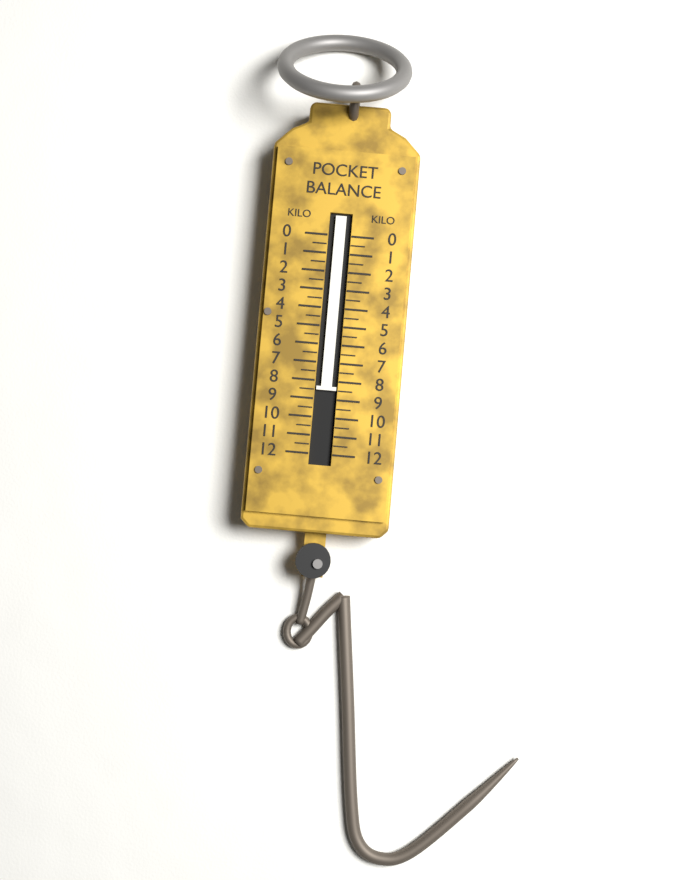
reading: 8.5 kg
